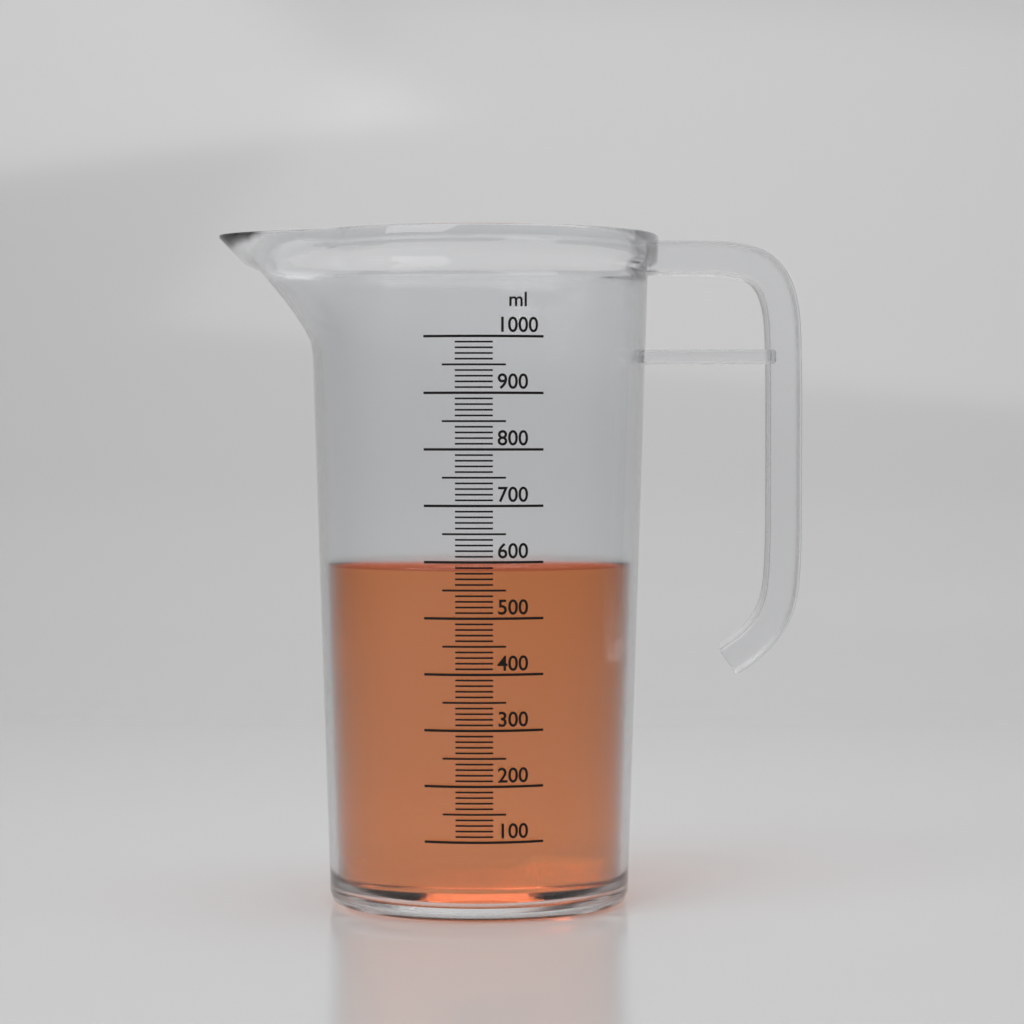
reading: 590 ml
